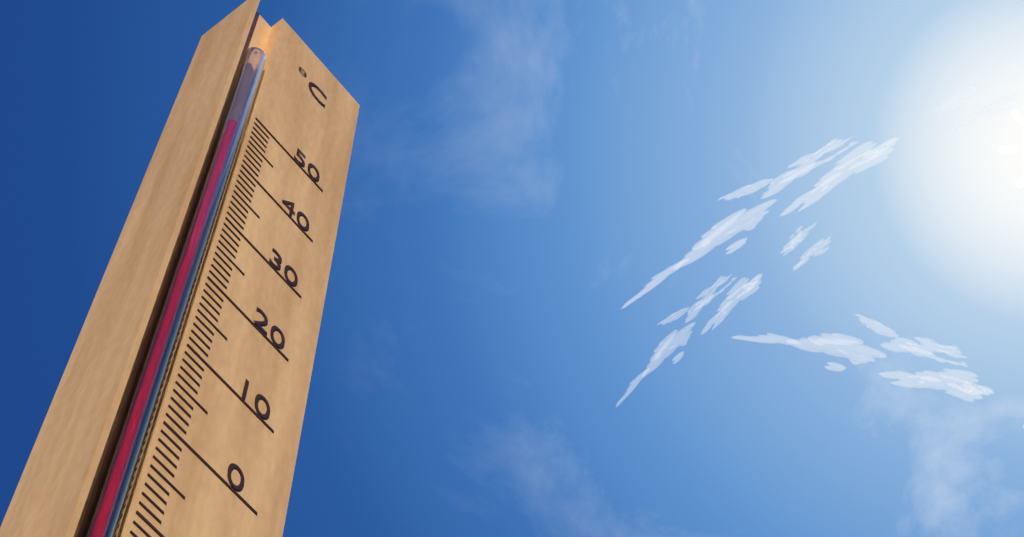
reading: 45 °C
